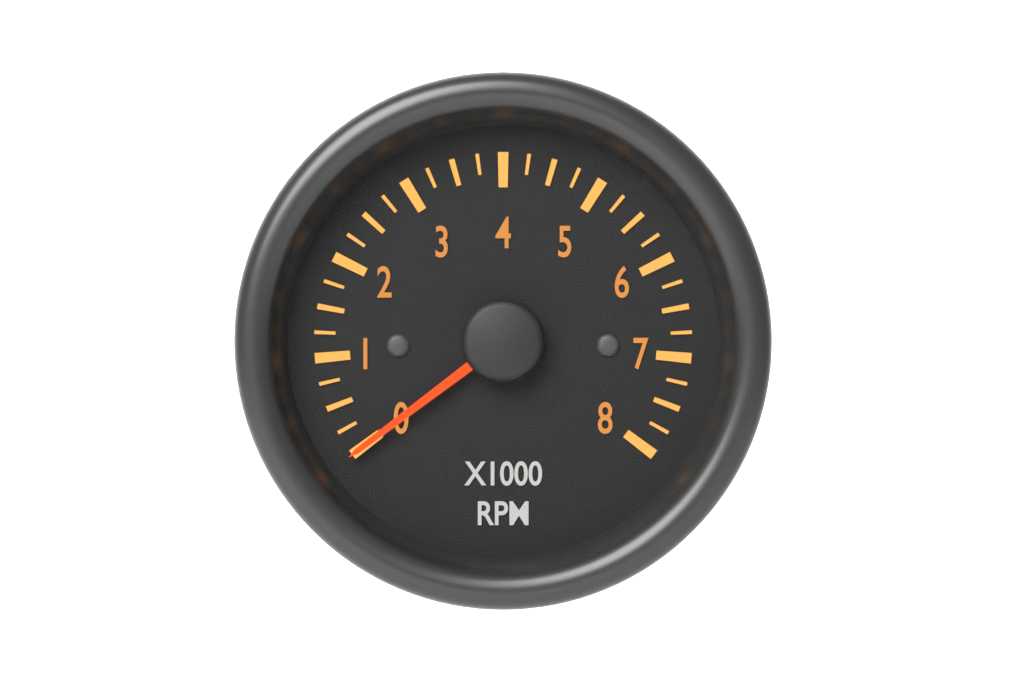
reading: 0 RPM
